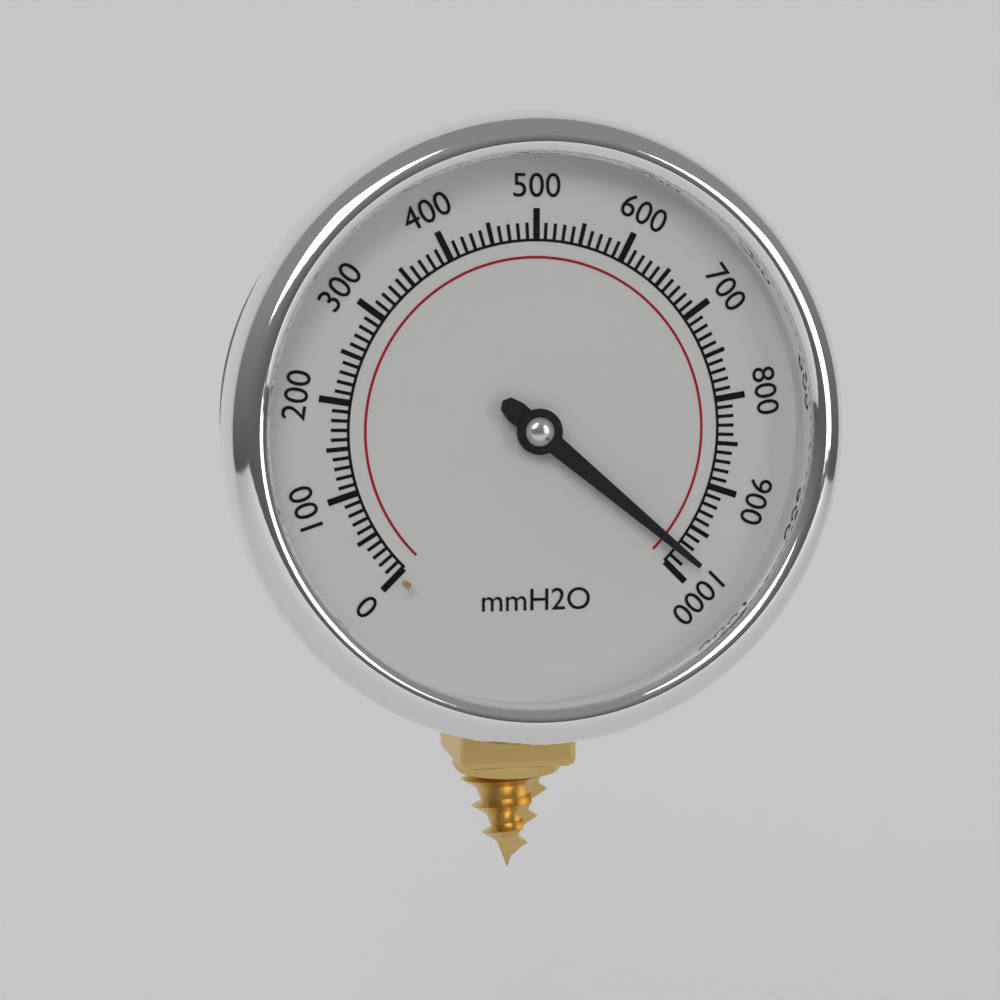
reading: 980 mmH2O
